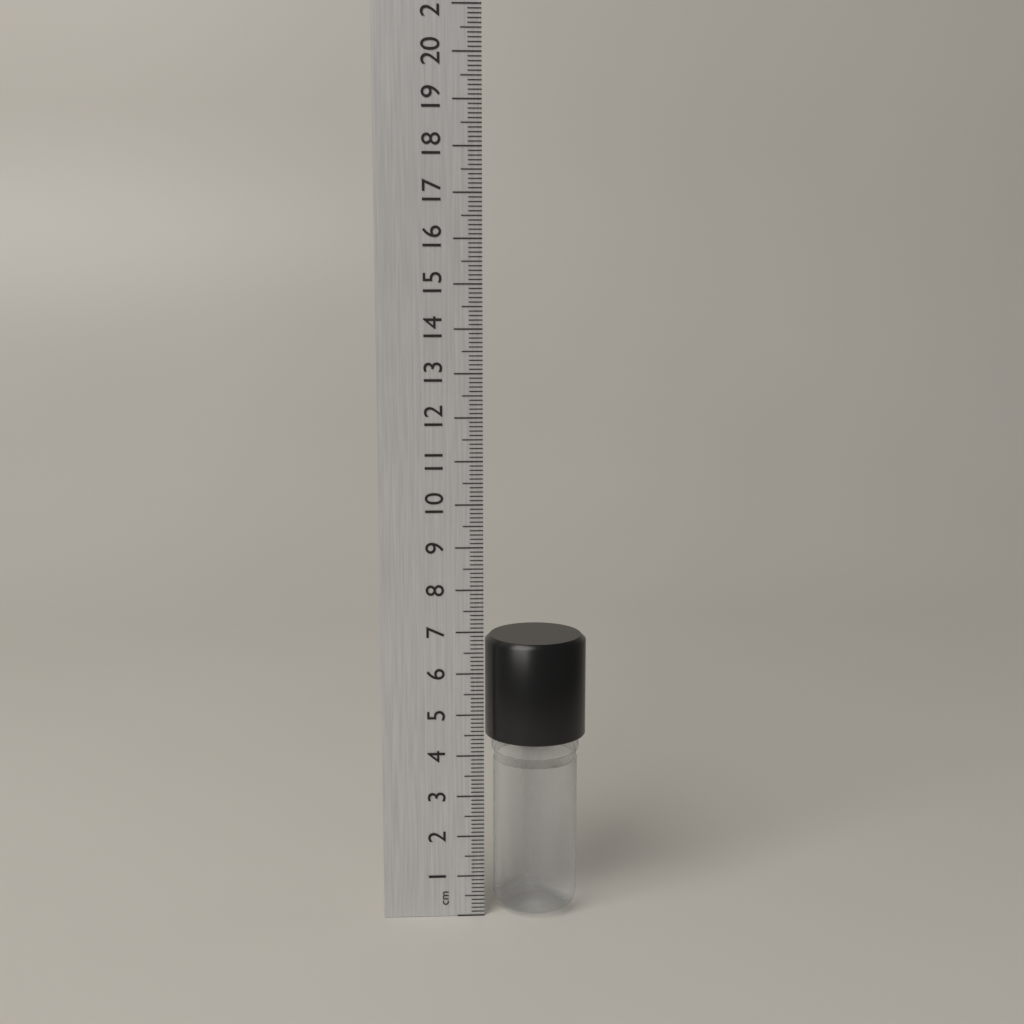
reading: 6.8 cm
